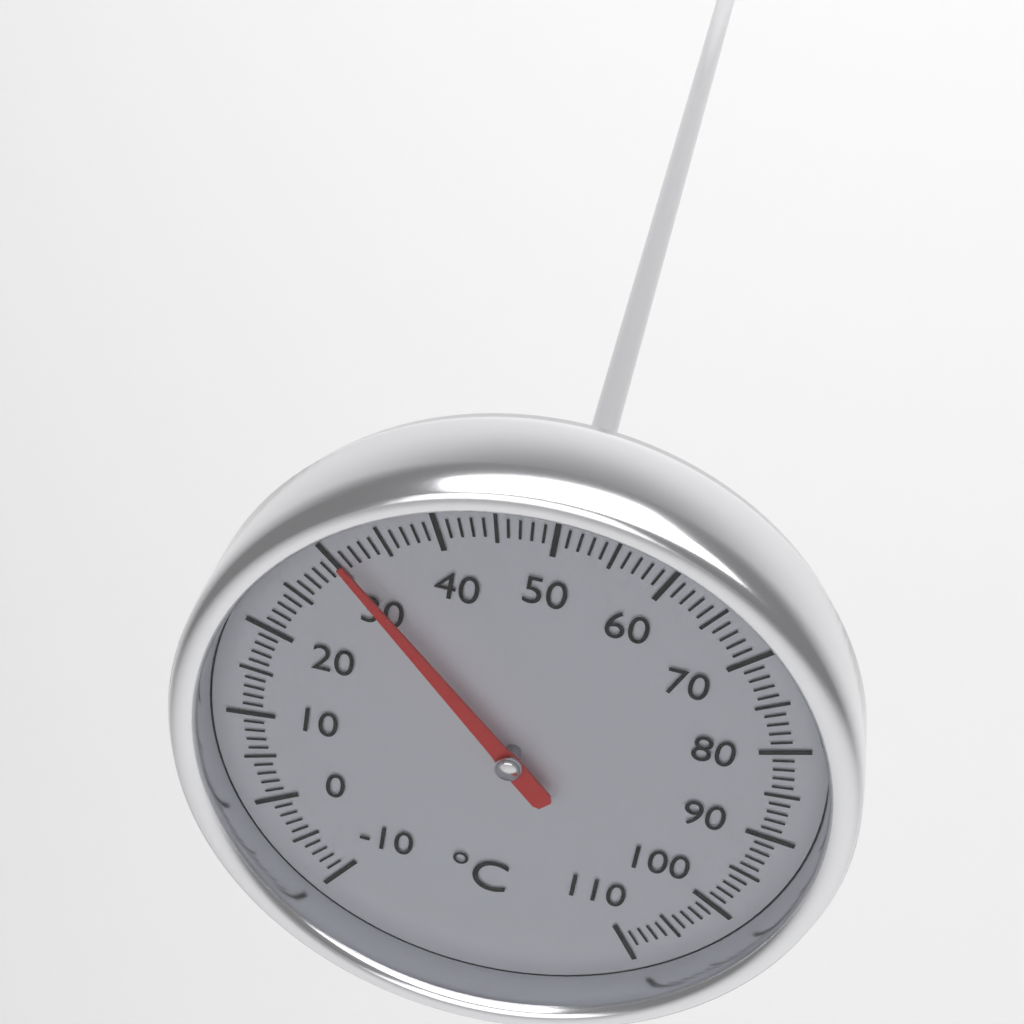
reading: 31 °C
